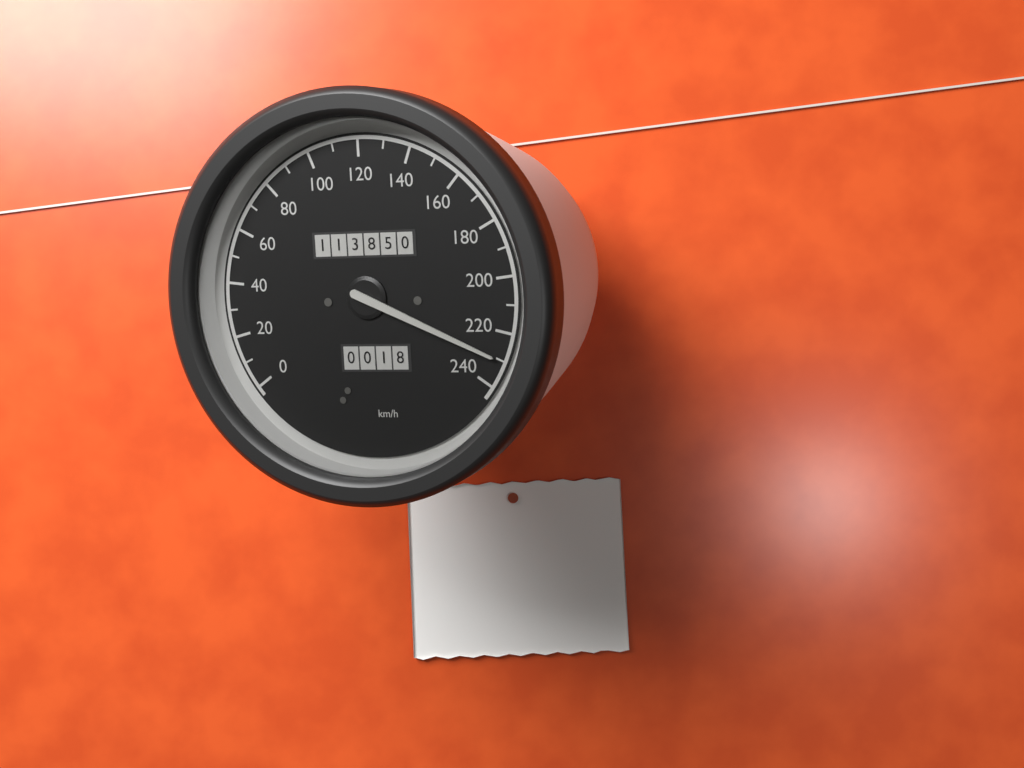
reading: 230 km/h
